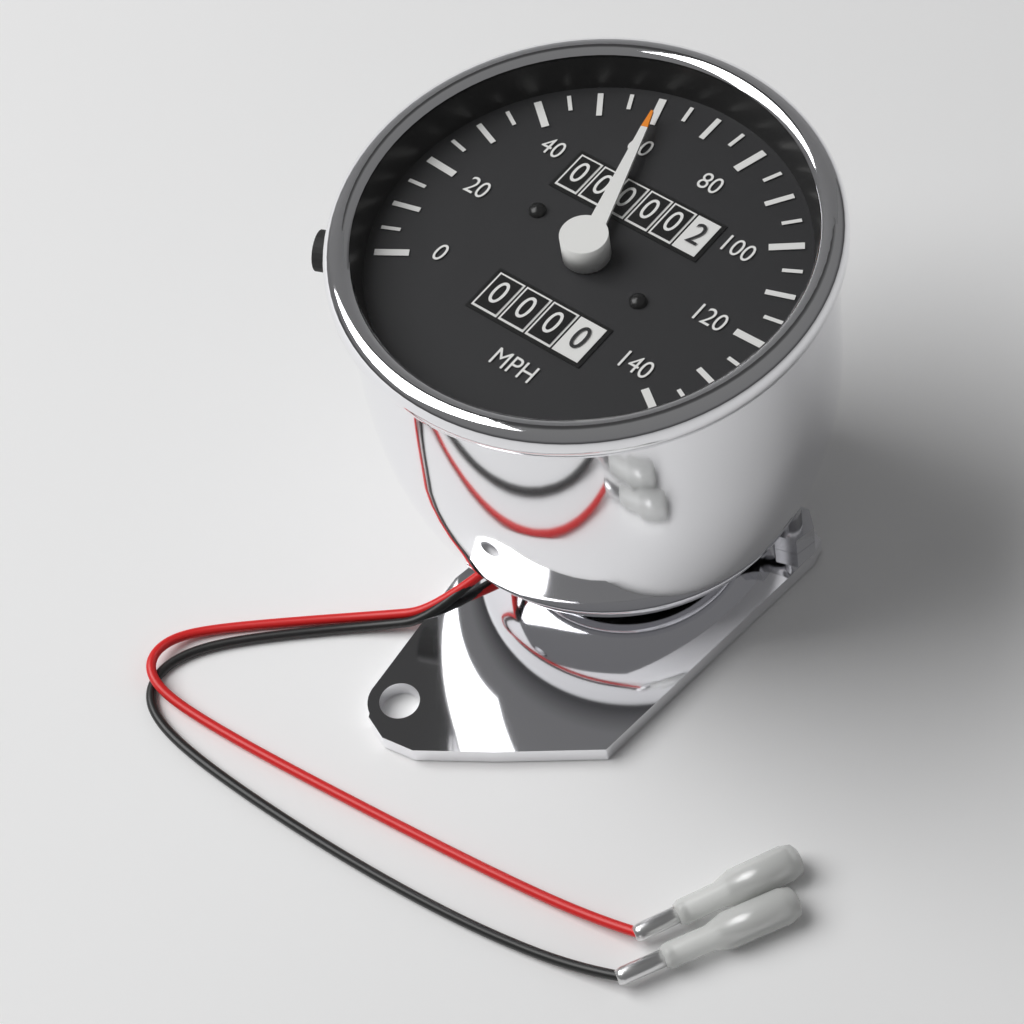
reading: 60 mph
